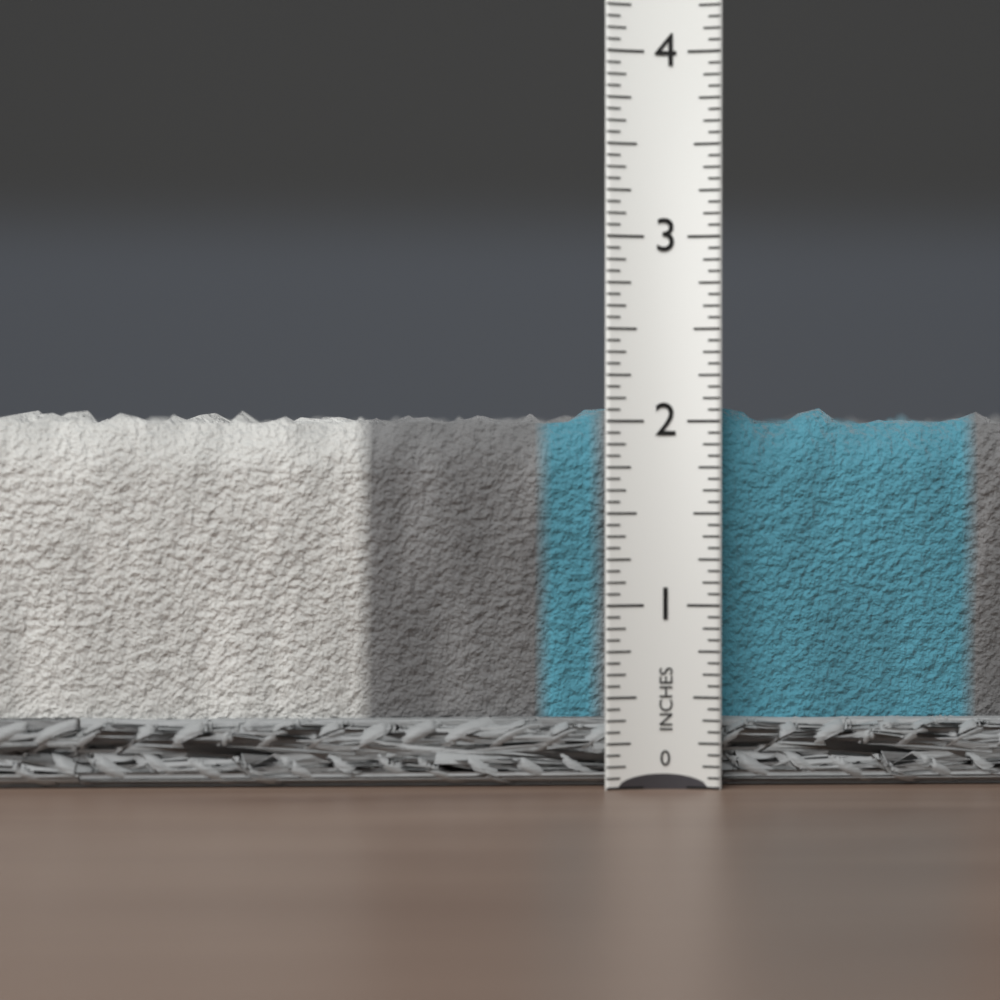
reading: 2.1875 in
